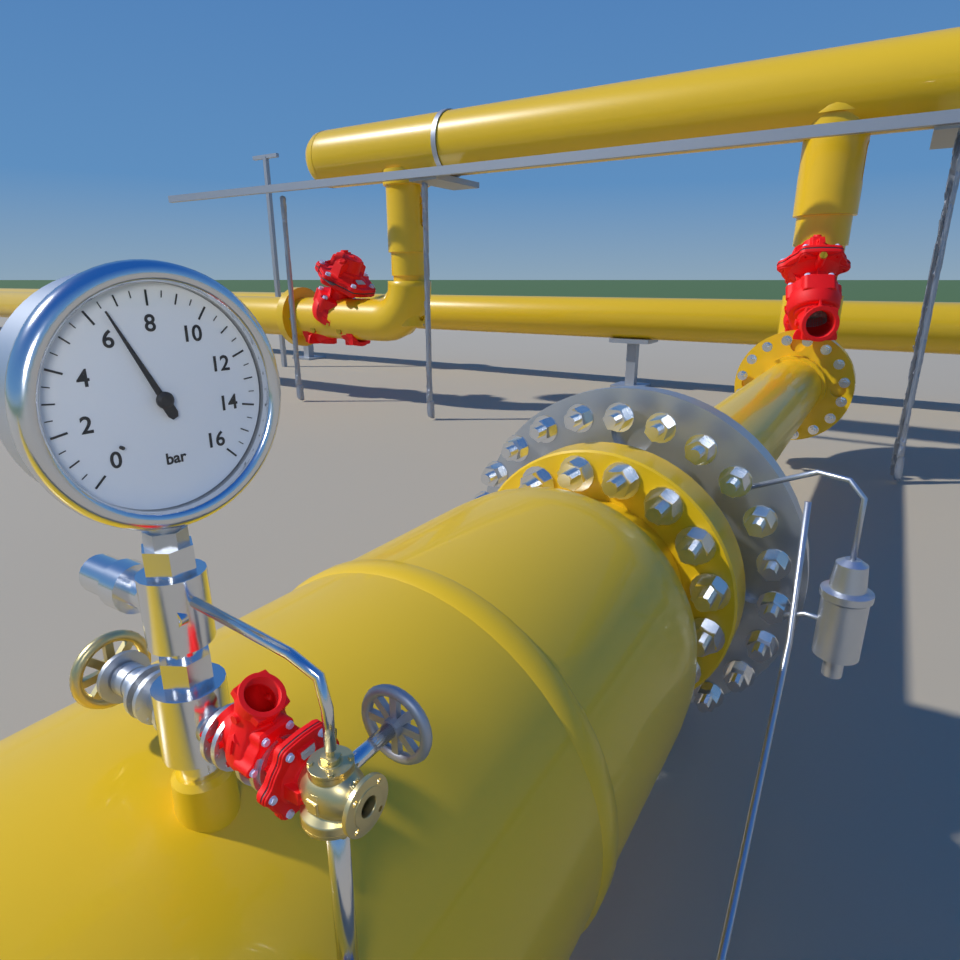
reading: 6.5 bar
